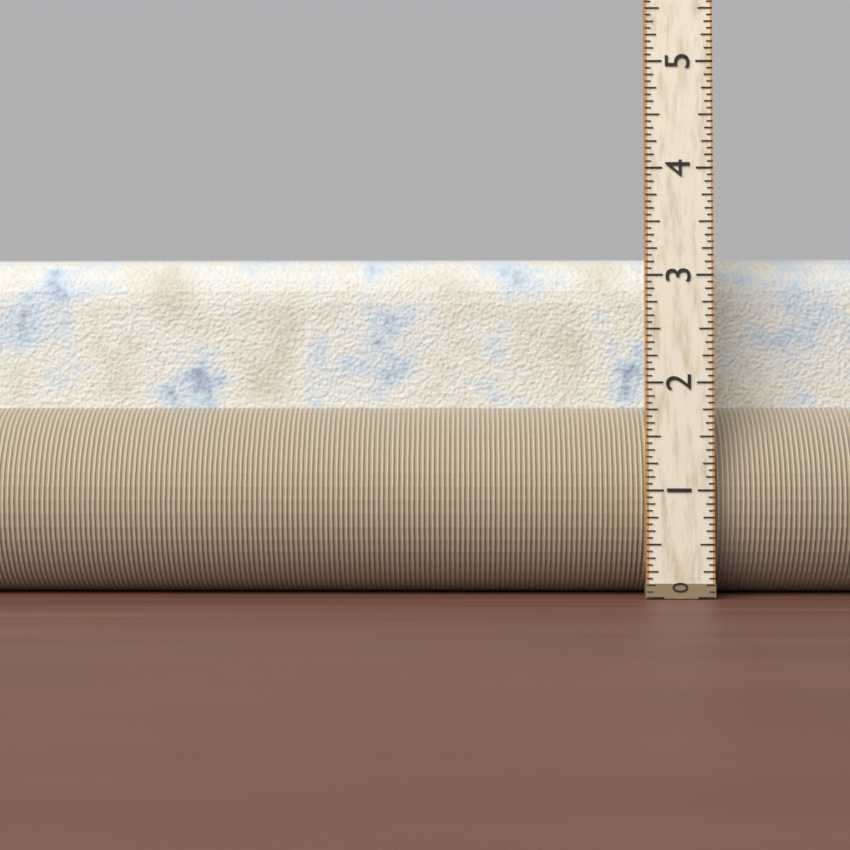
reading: 3.2500 (no unit)
